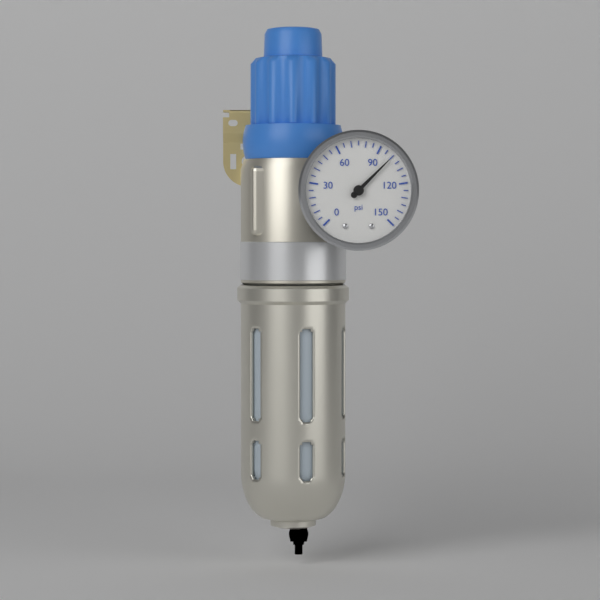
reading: 100 psi
